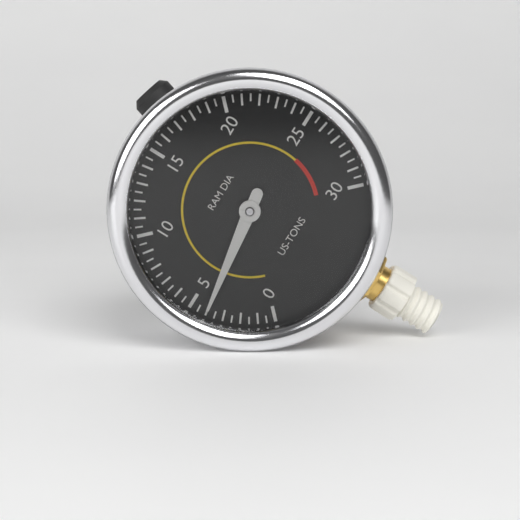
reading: 4.0 US-TONS
